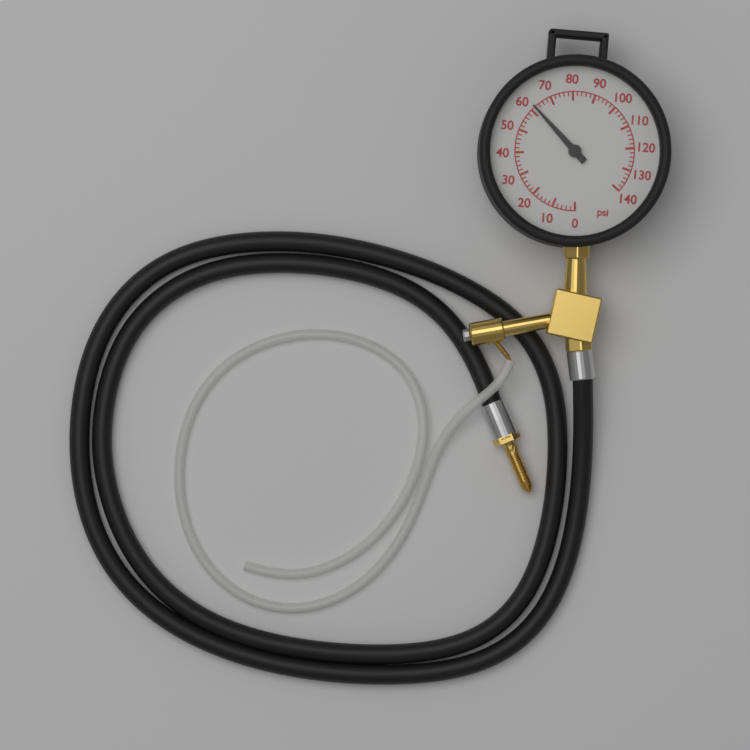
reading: 62 psi
